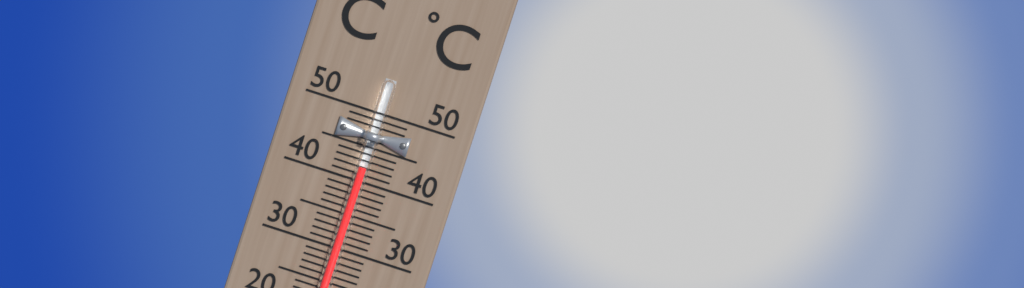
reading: 42 °C
